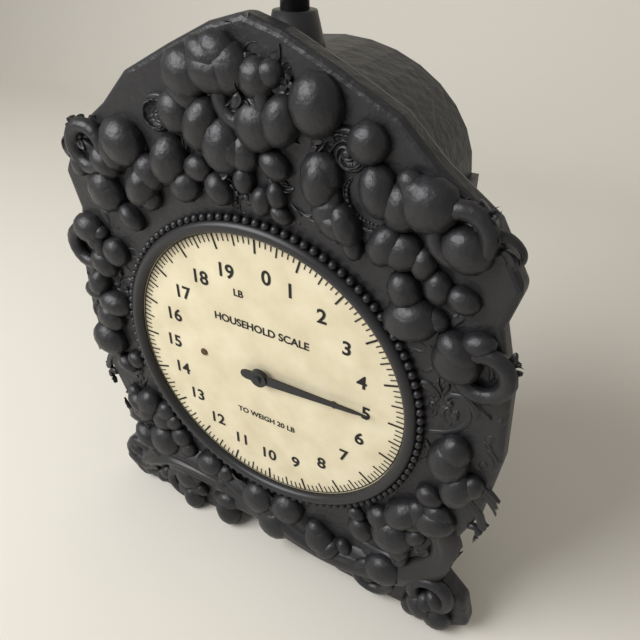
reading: 4.875 lb
